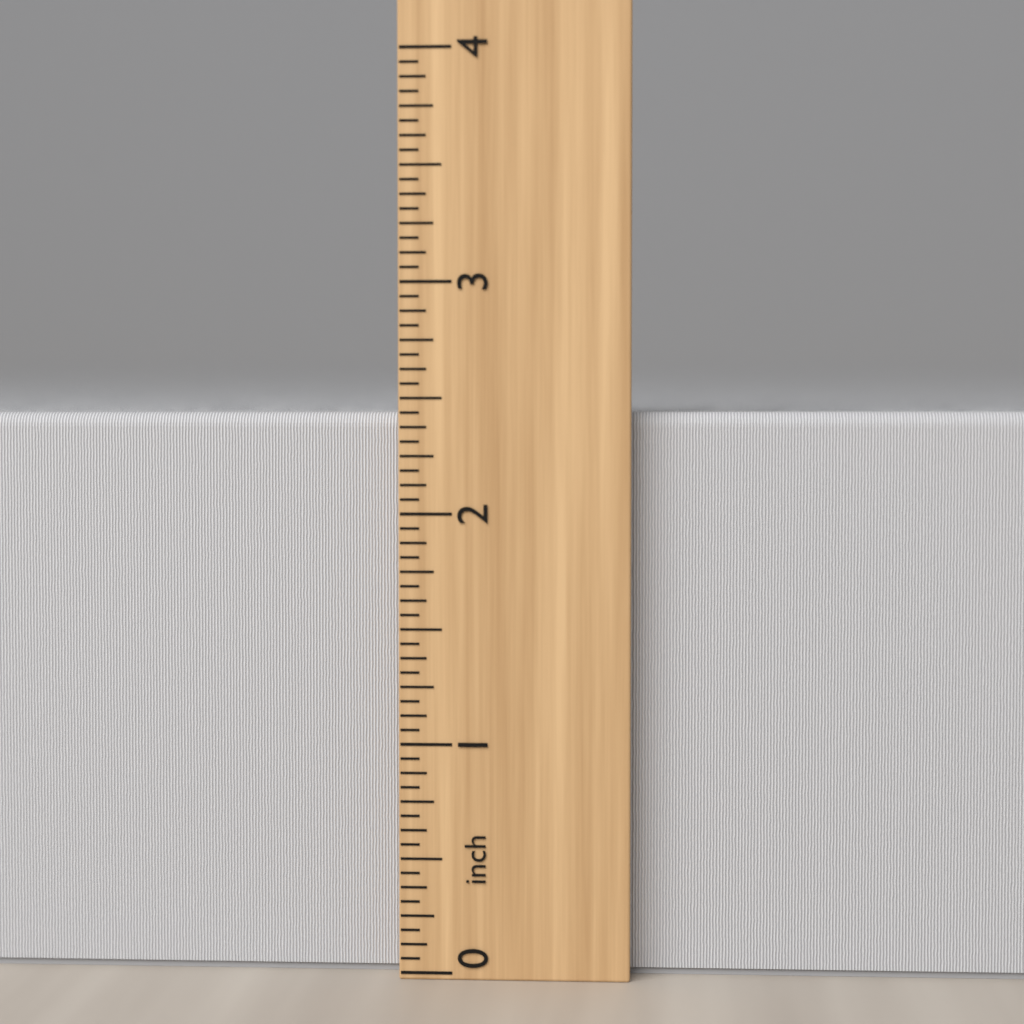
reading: 2.4375 inch
